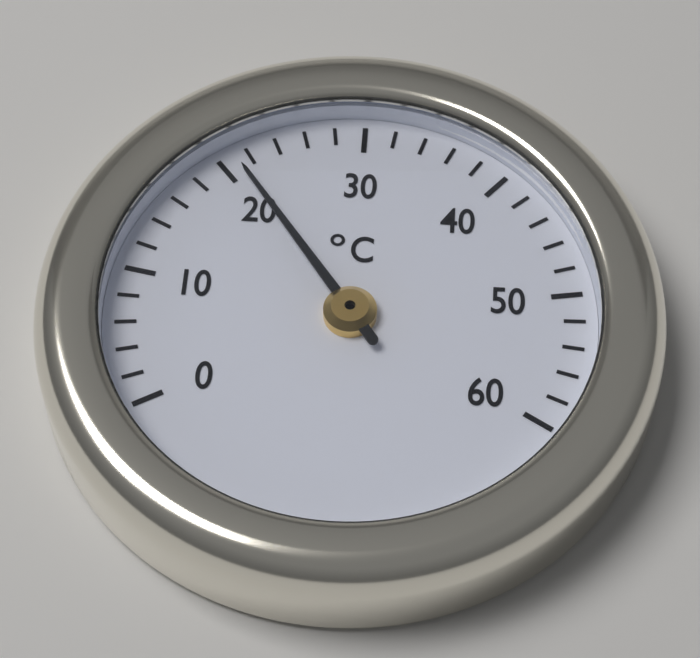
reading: 21 °C
